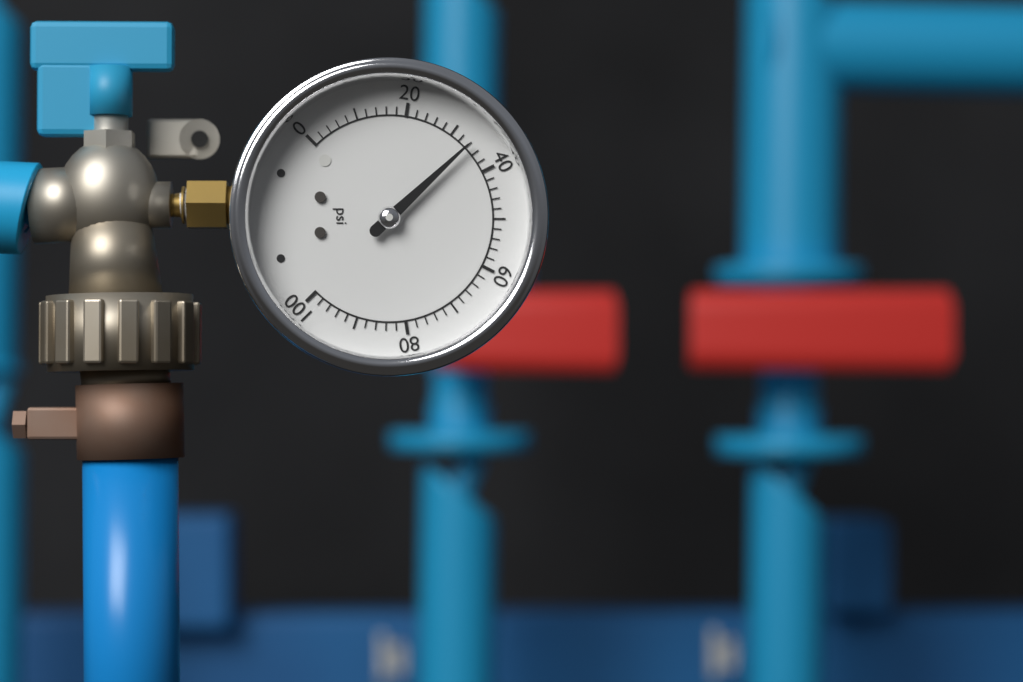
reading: 34 psi
